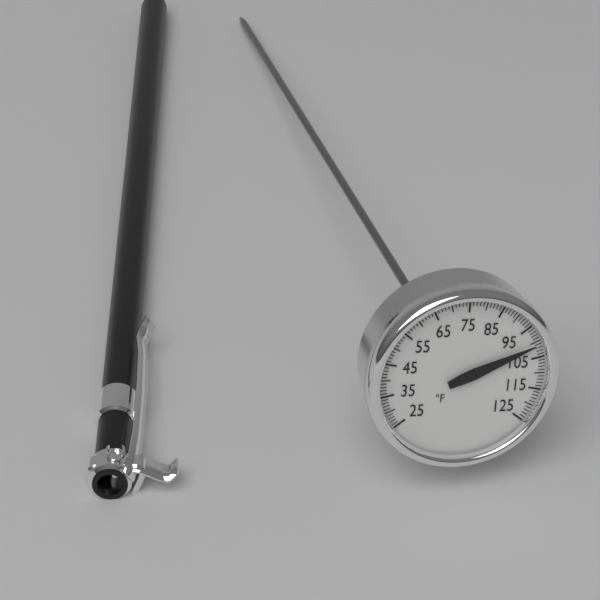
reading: 101 °F
